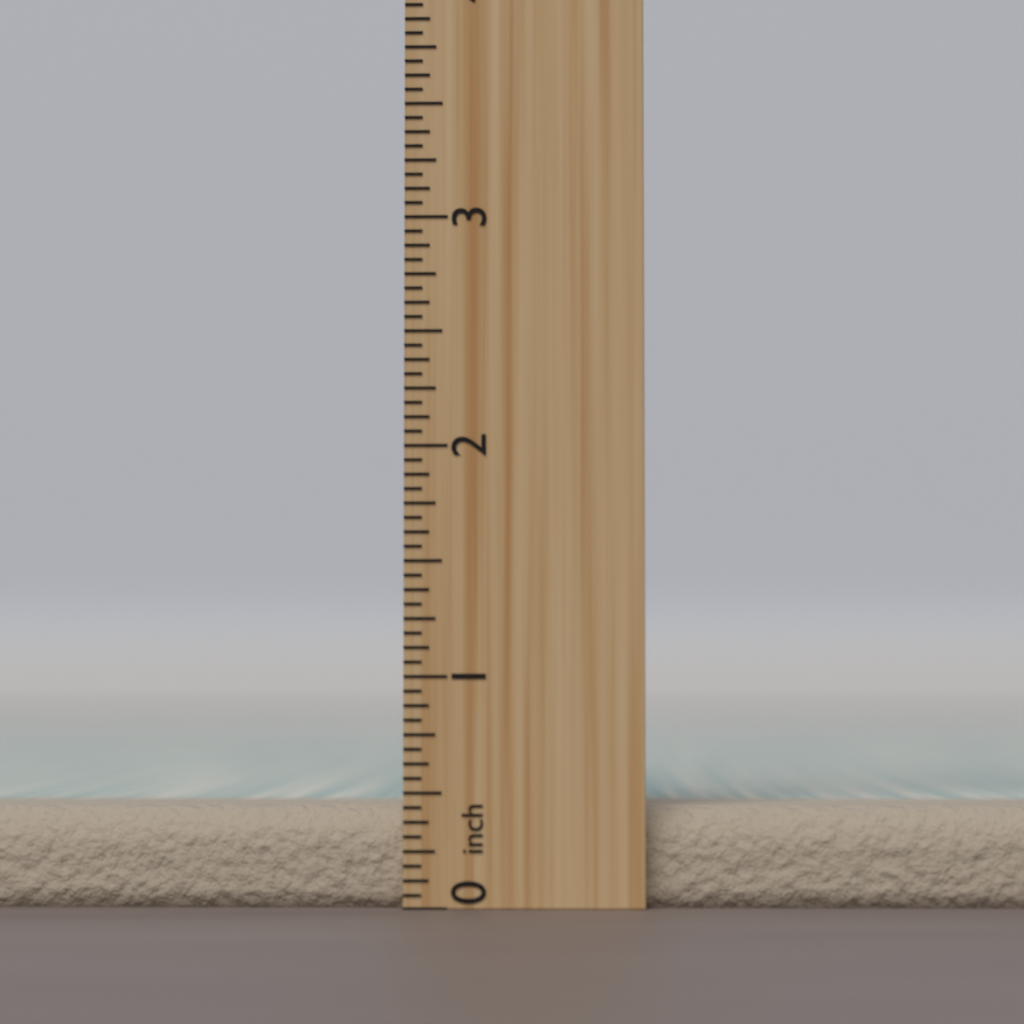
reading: 0.4375 inch
